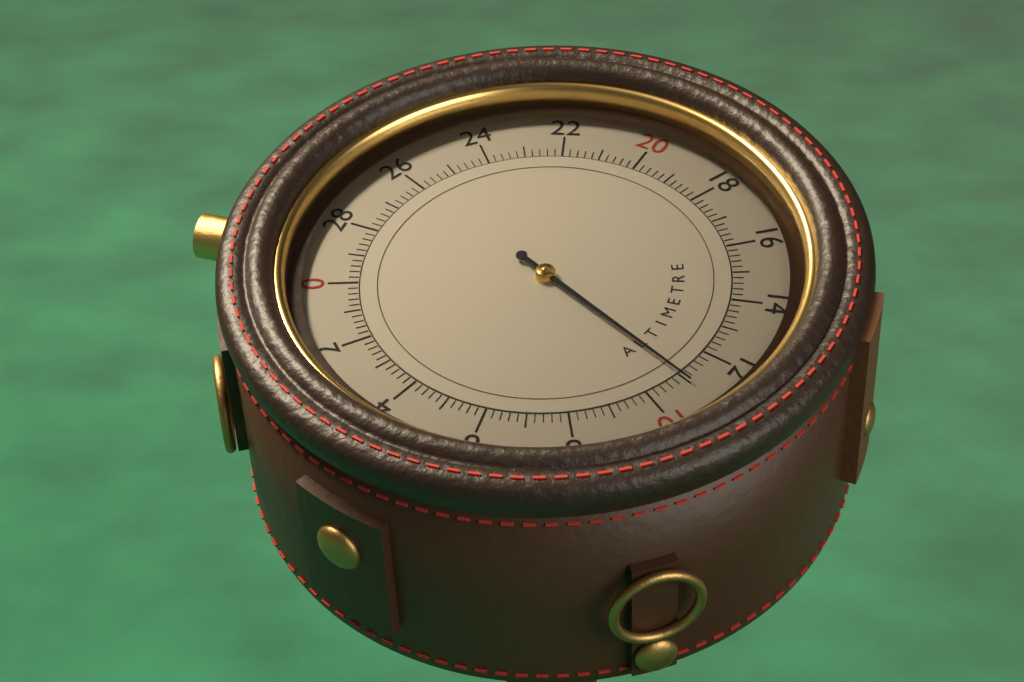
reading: 11.0 (no unit)
